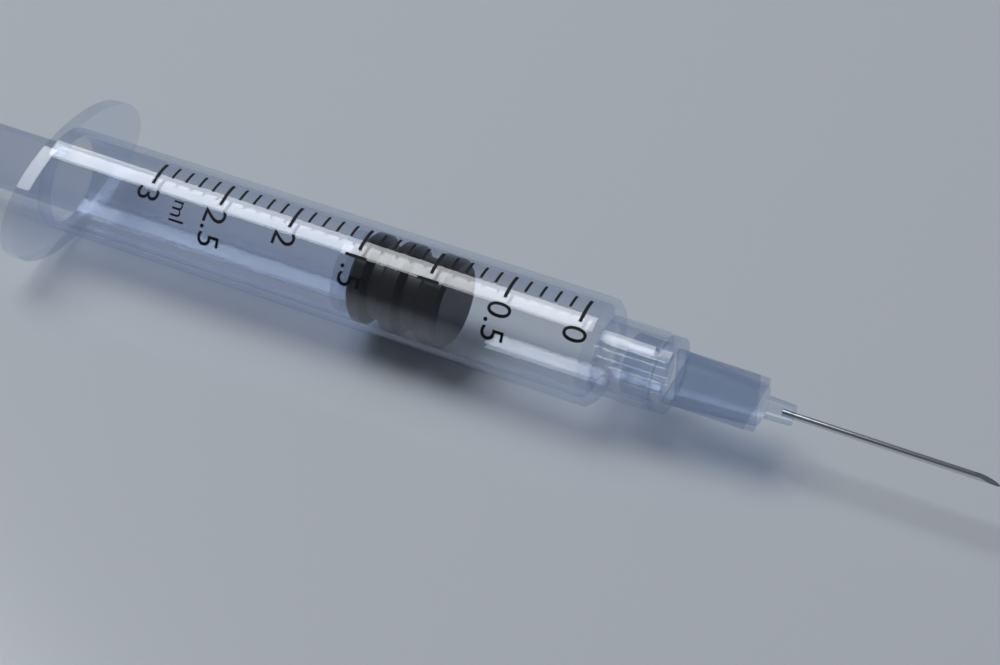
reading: 0.9 ml
